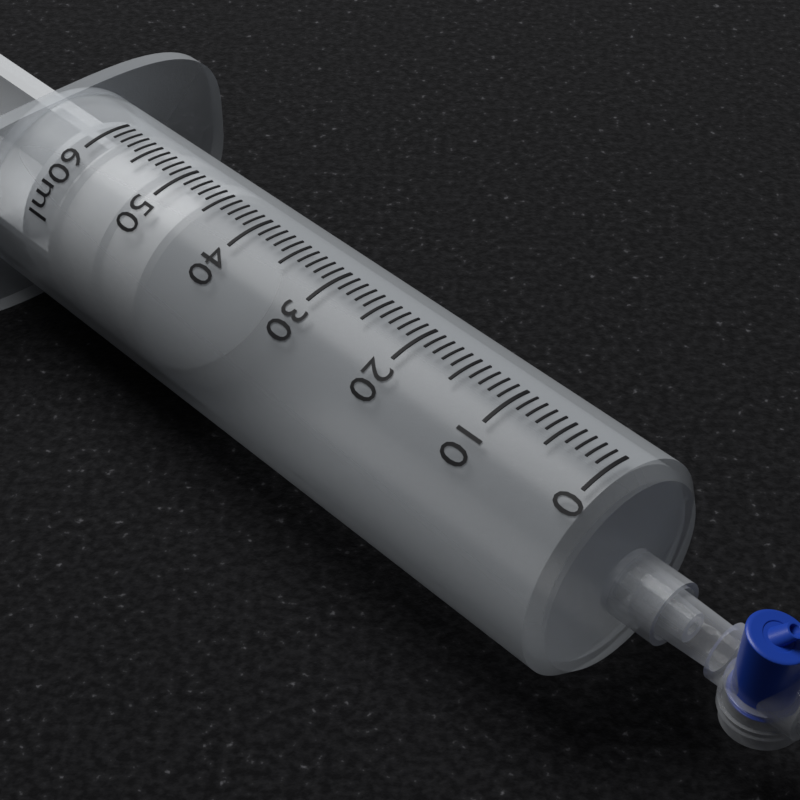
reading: 46 ml
